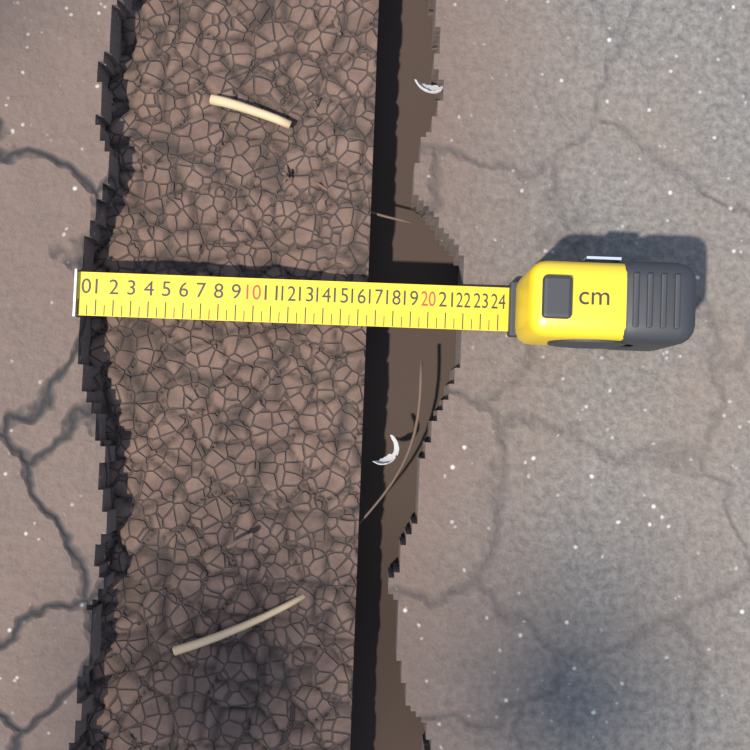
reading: 16.5 cm
